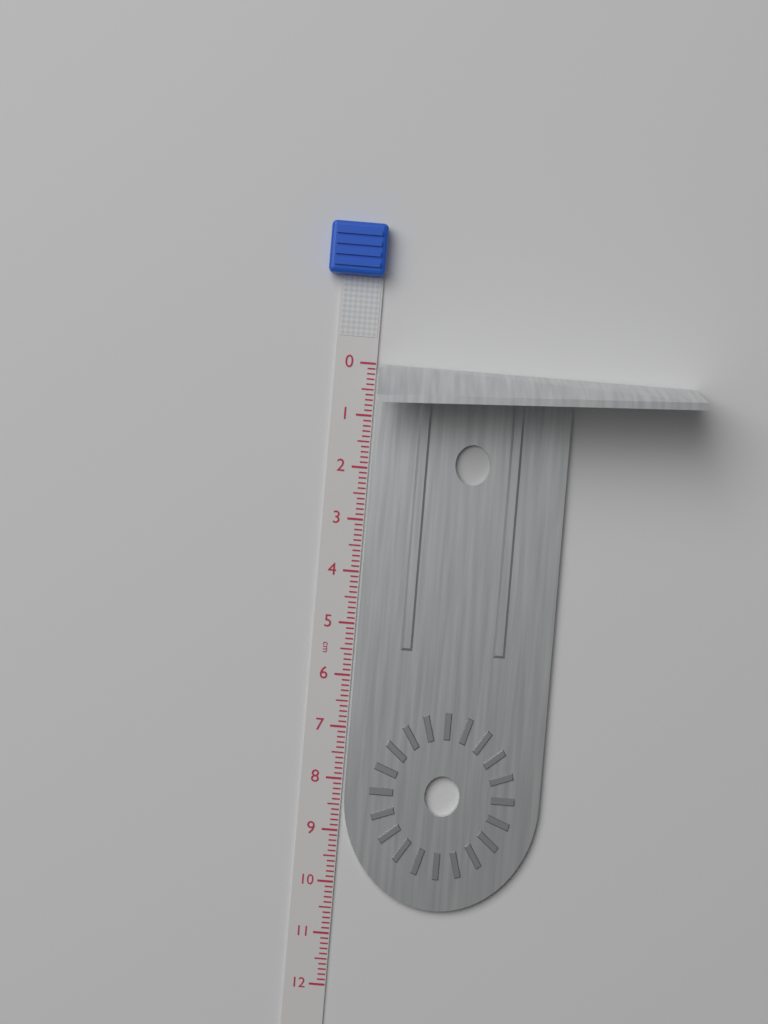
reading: 10.4 cm
